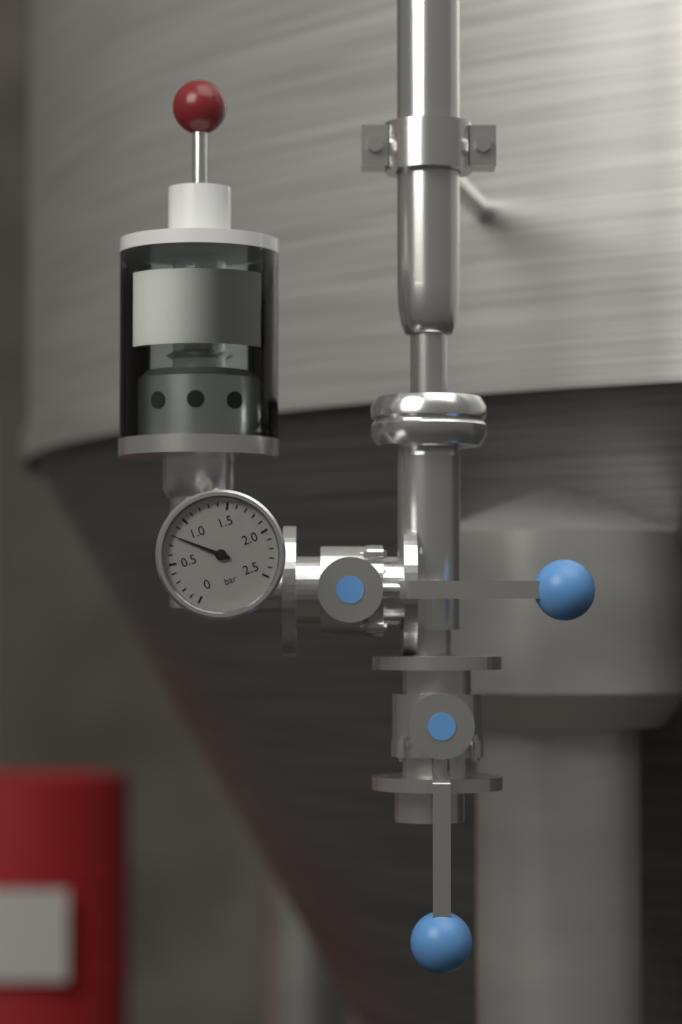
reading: 0.8 bar
